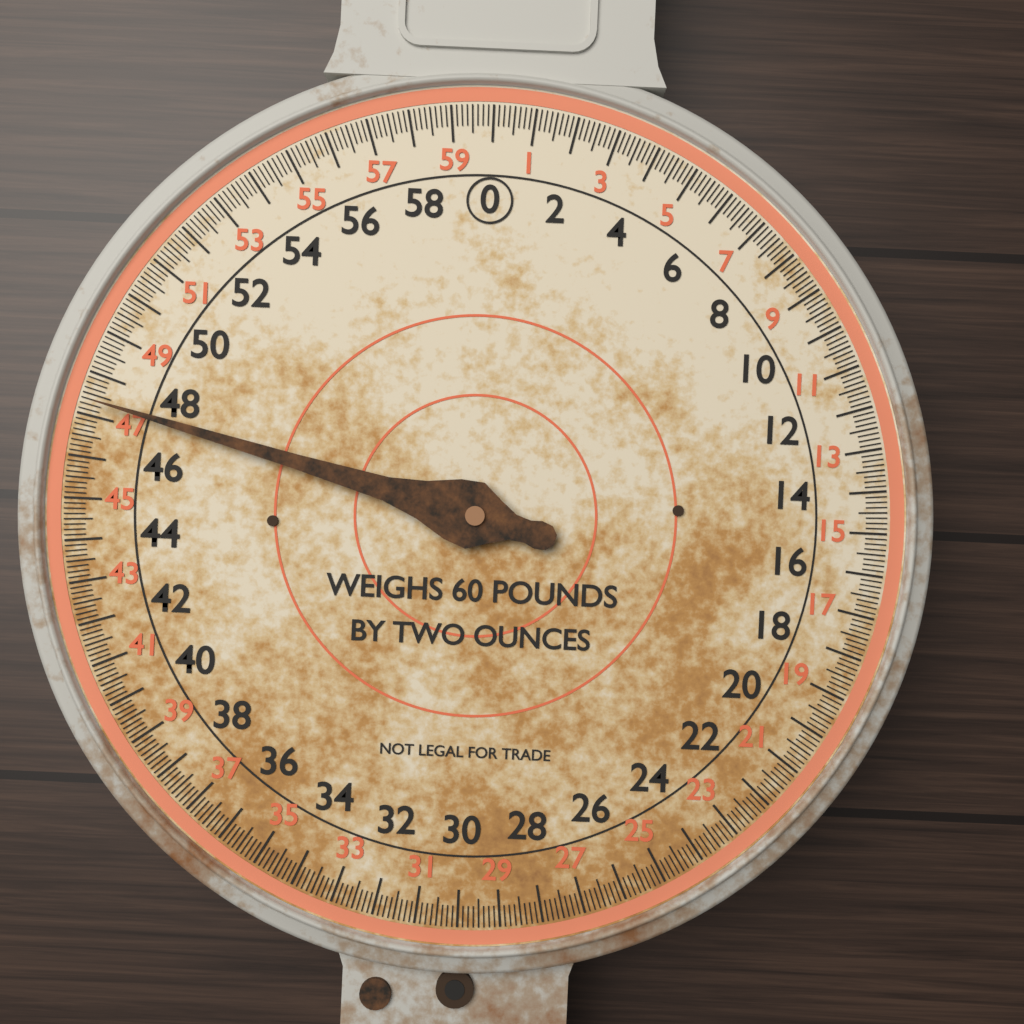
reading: 47.375 lb
